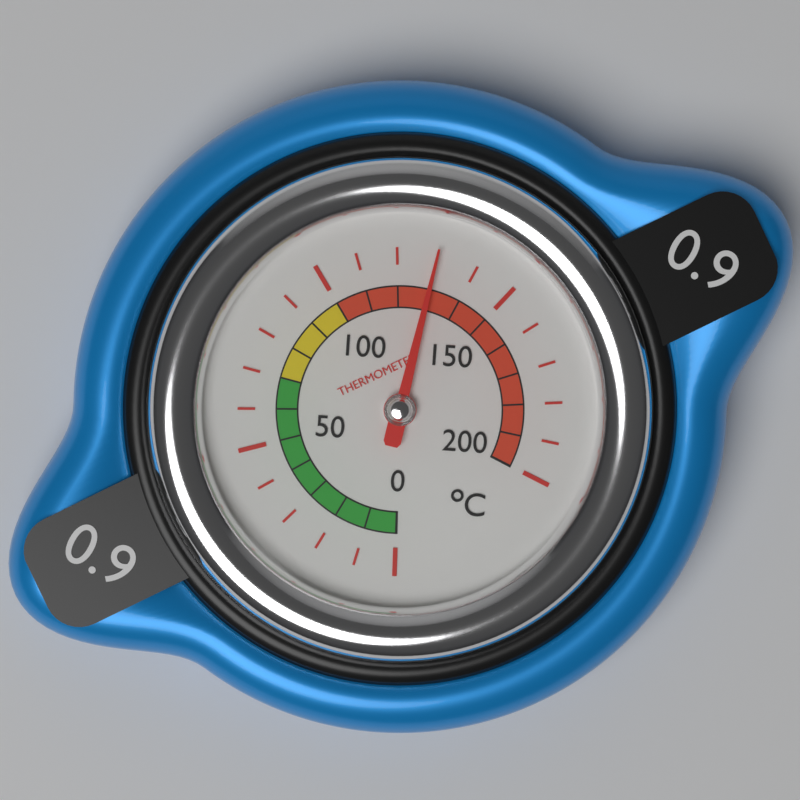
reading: 130 °C
